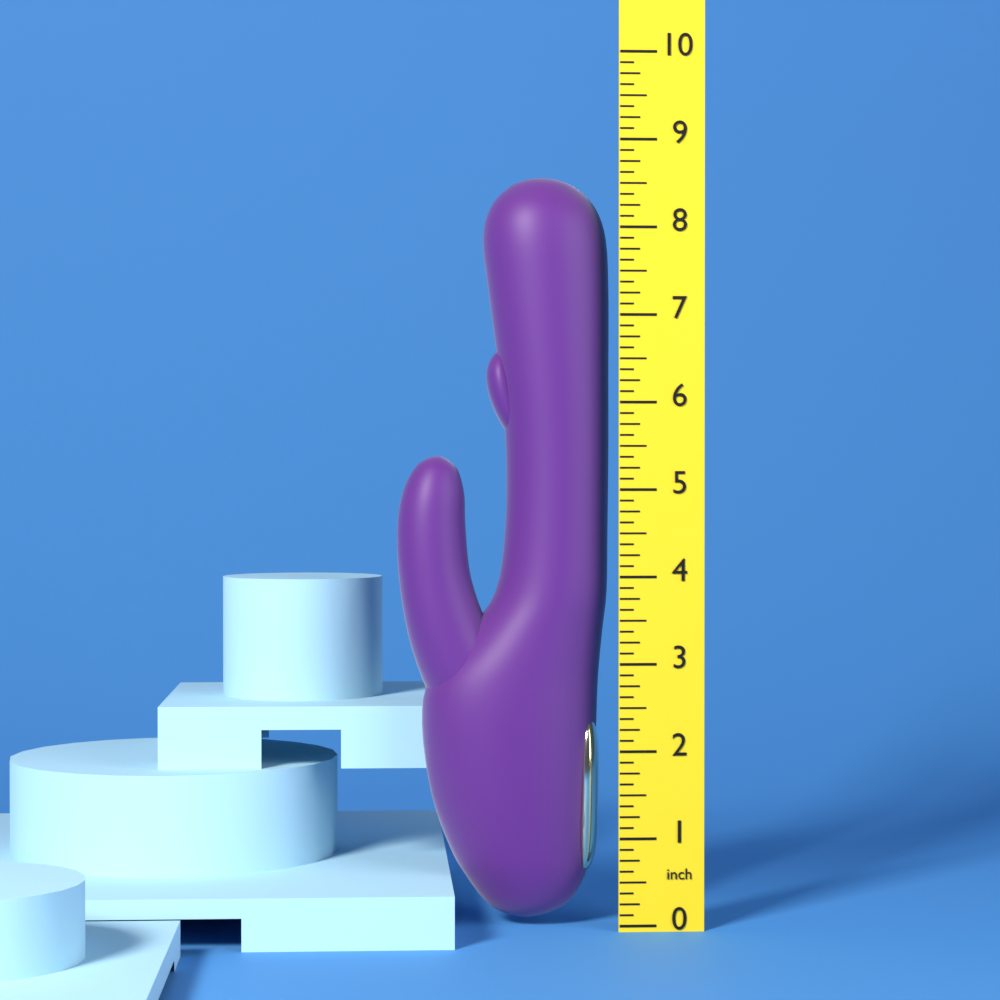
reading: 8.625 inch
